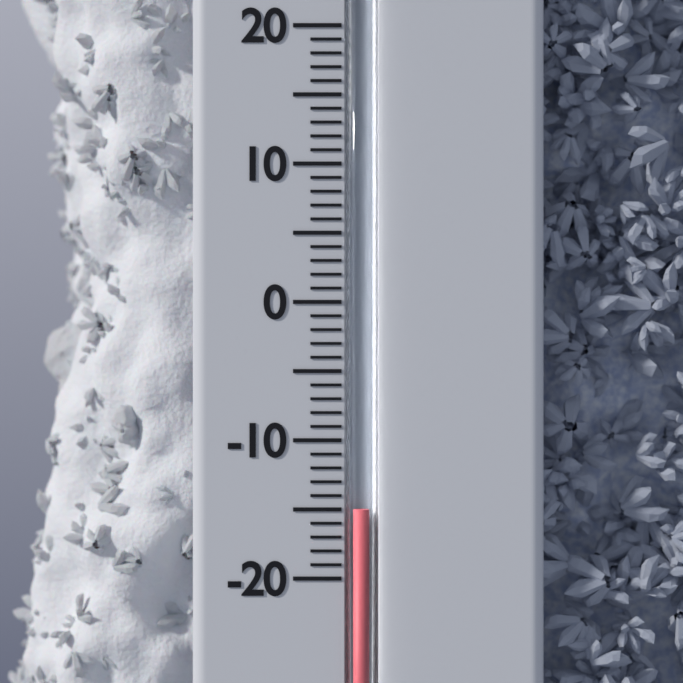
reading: -15 °C
